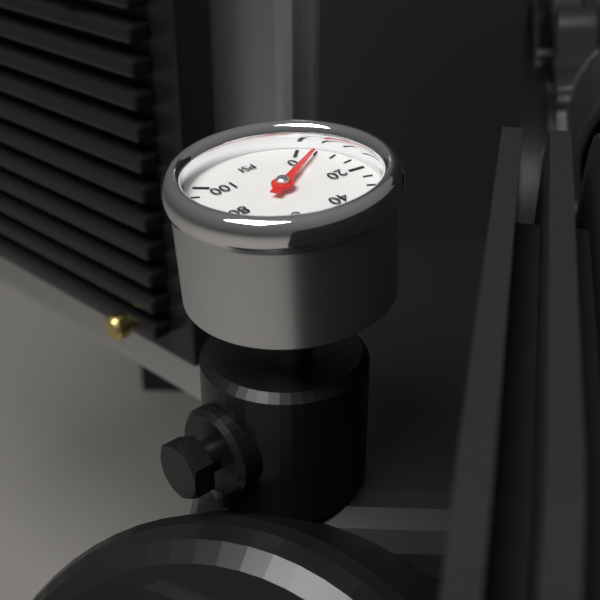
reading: 5 psi
